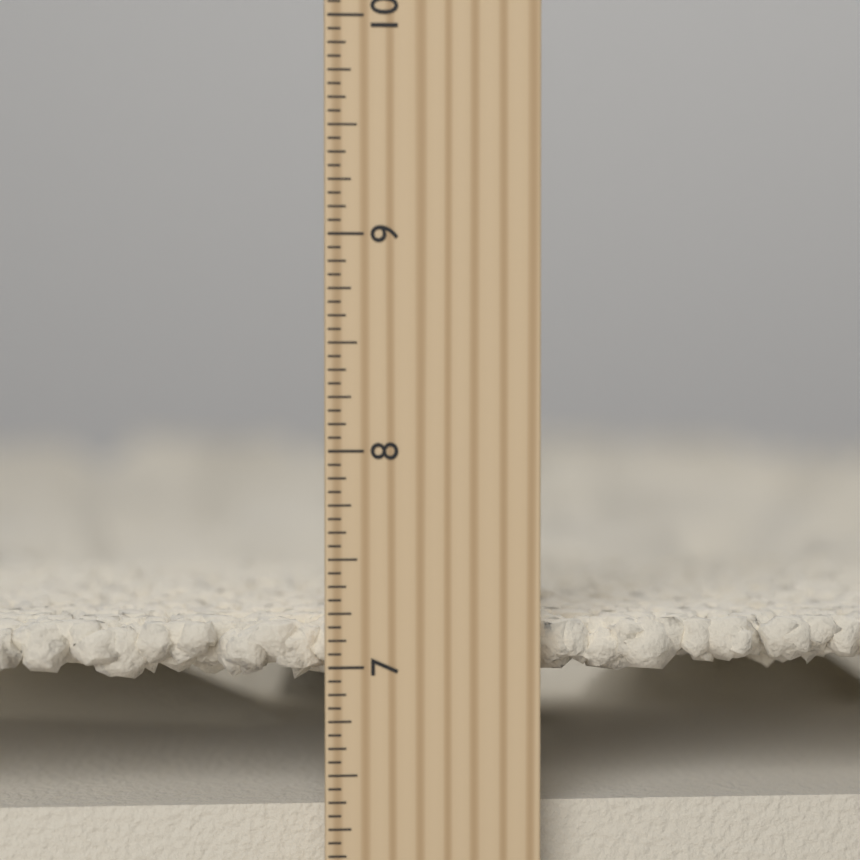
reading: 7.1875 inch
